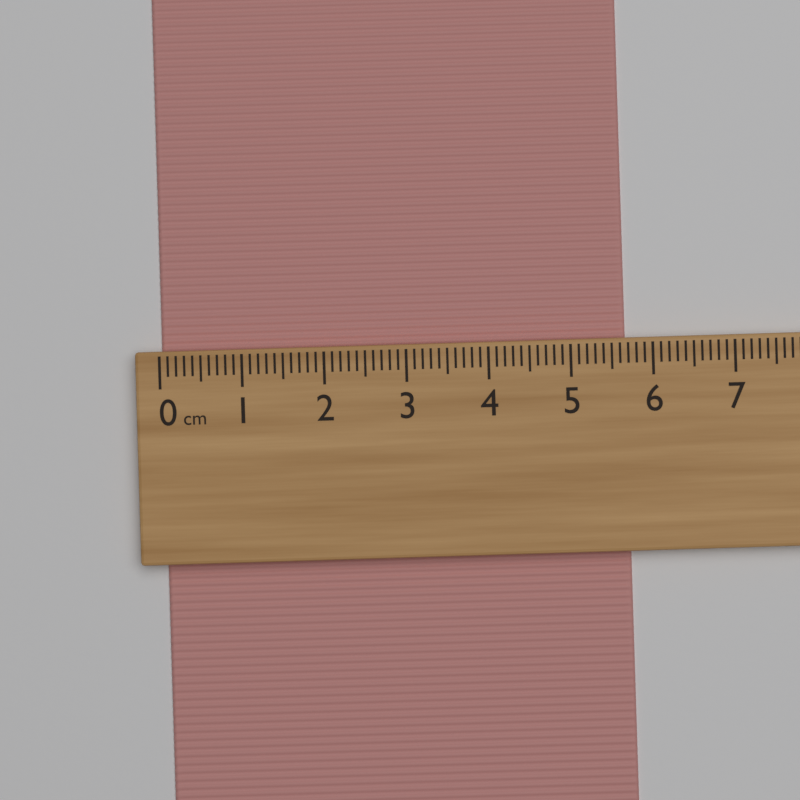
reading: 5.7 cm
